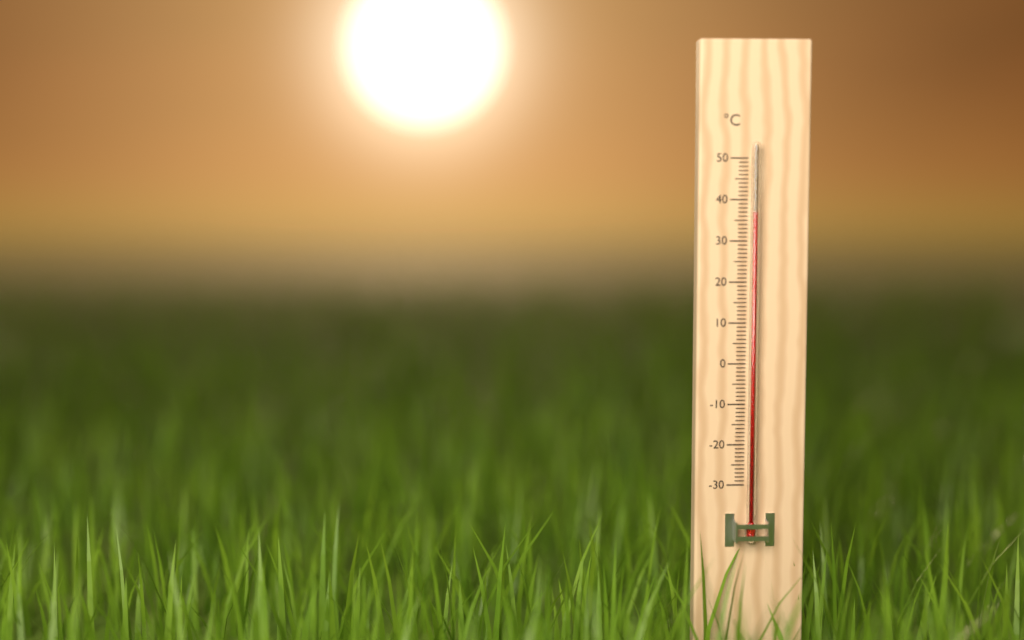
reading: 37 °C
